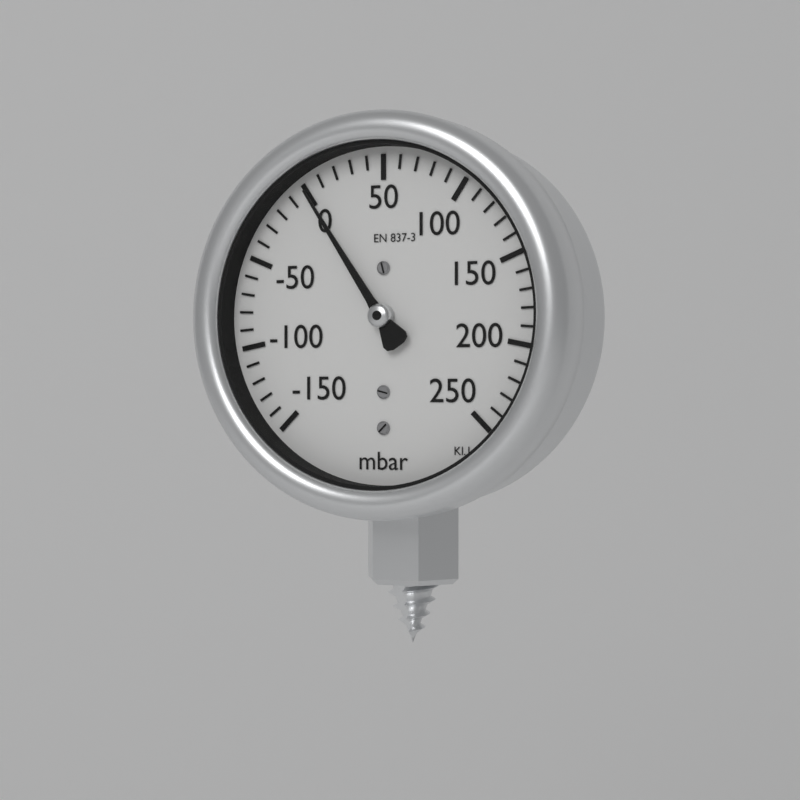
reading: 0 mbar
